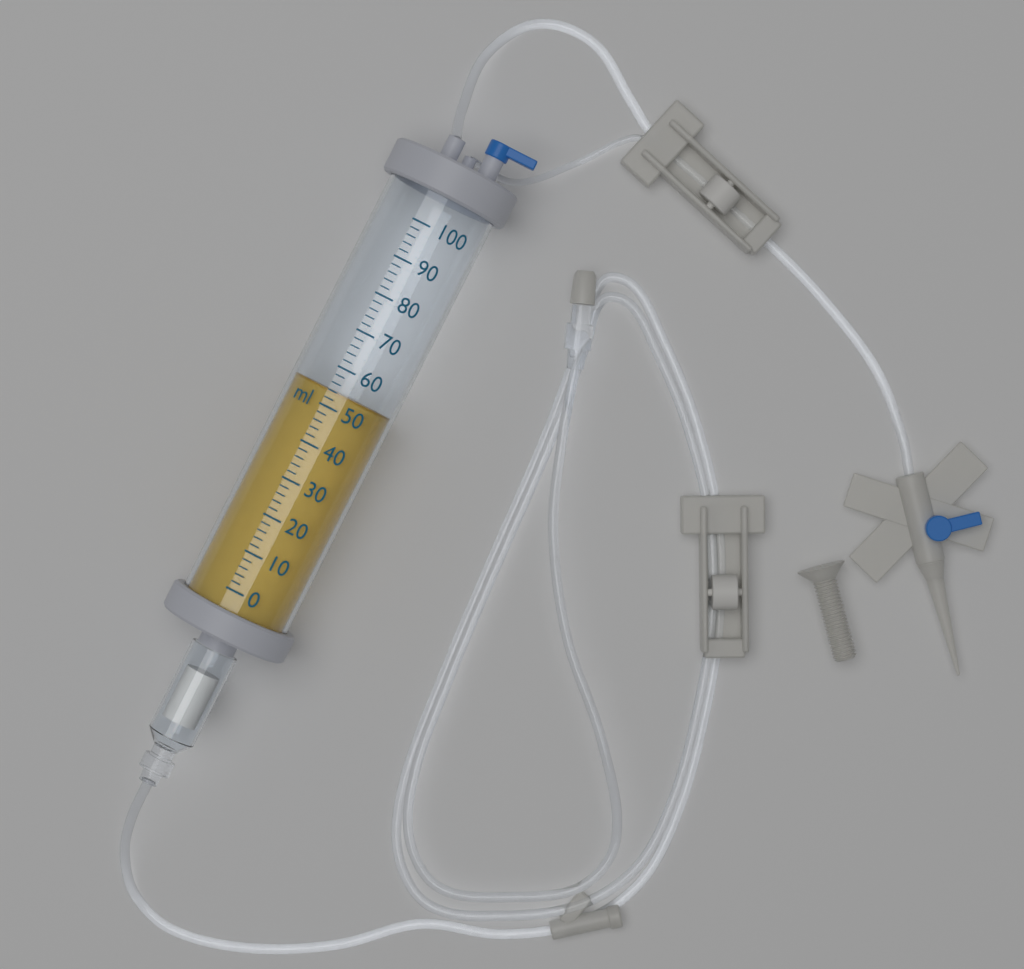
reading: 54 ml
